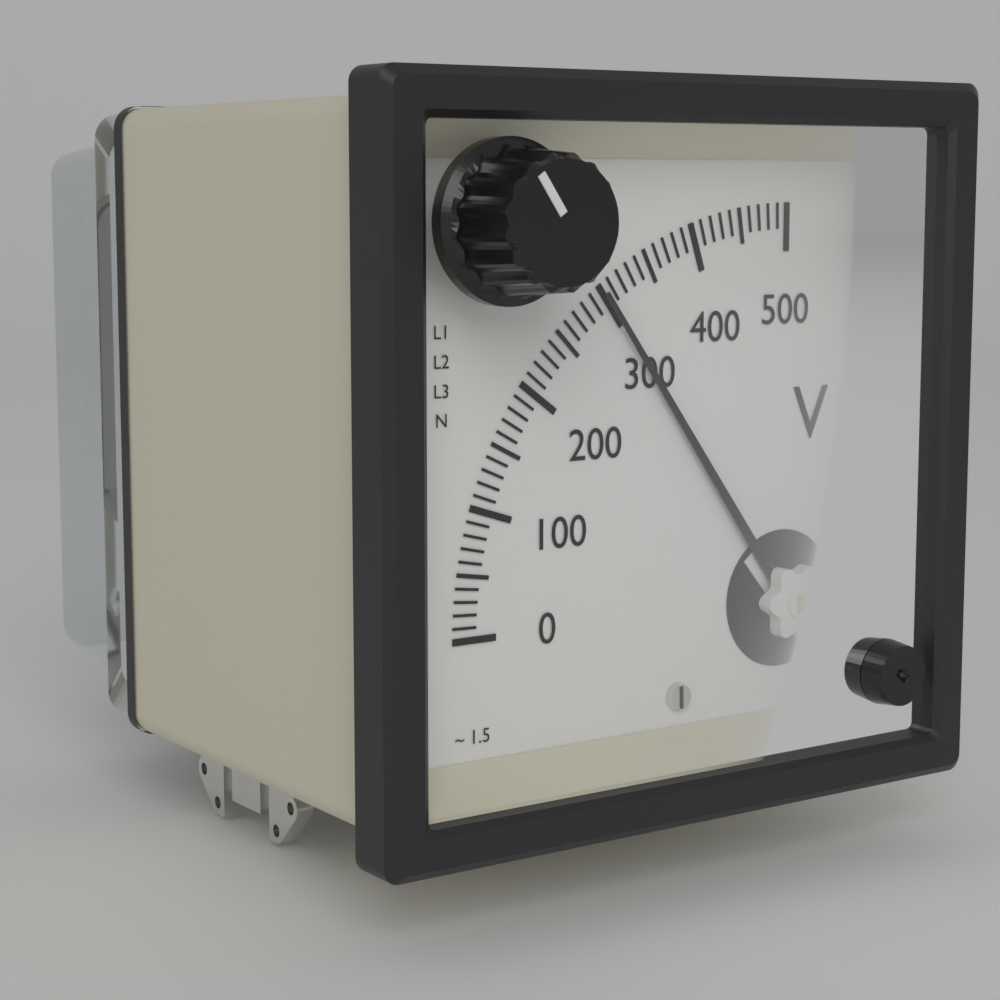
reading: 300 V
